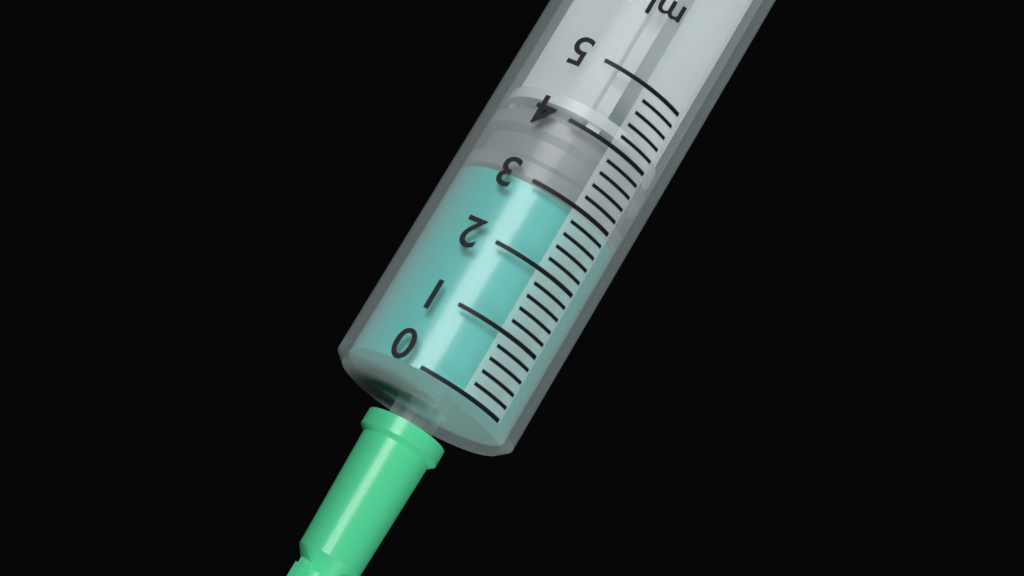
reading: 3.0 ml
